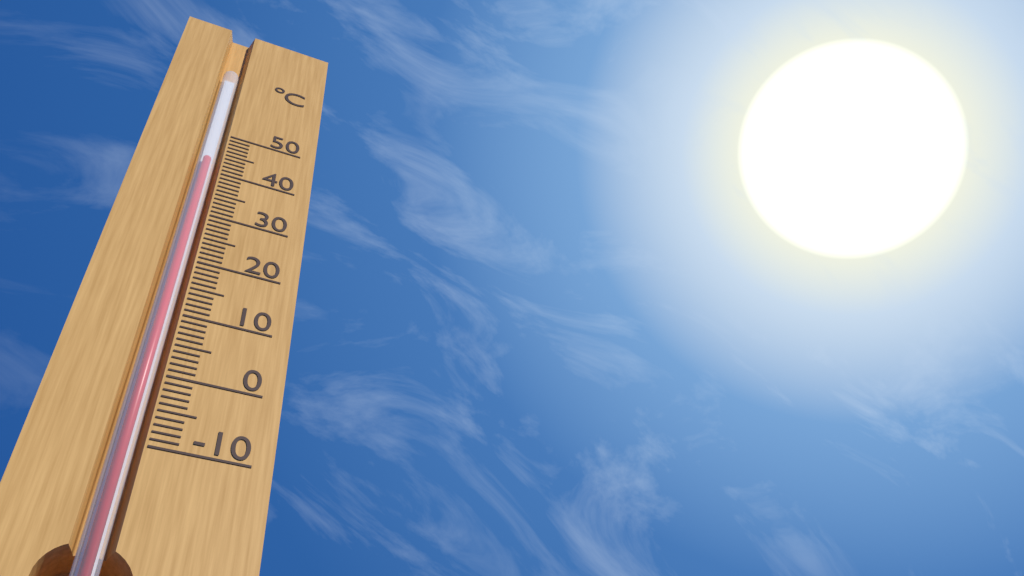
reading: 44 °C
